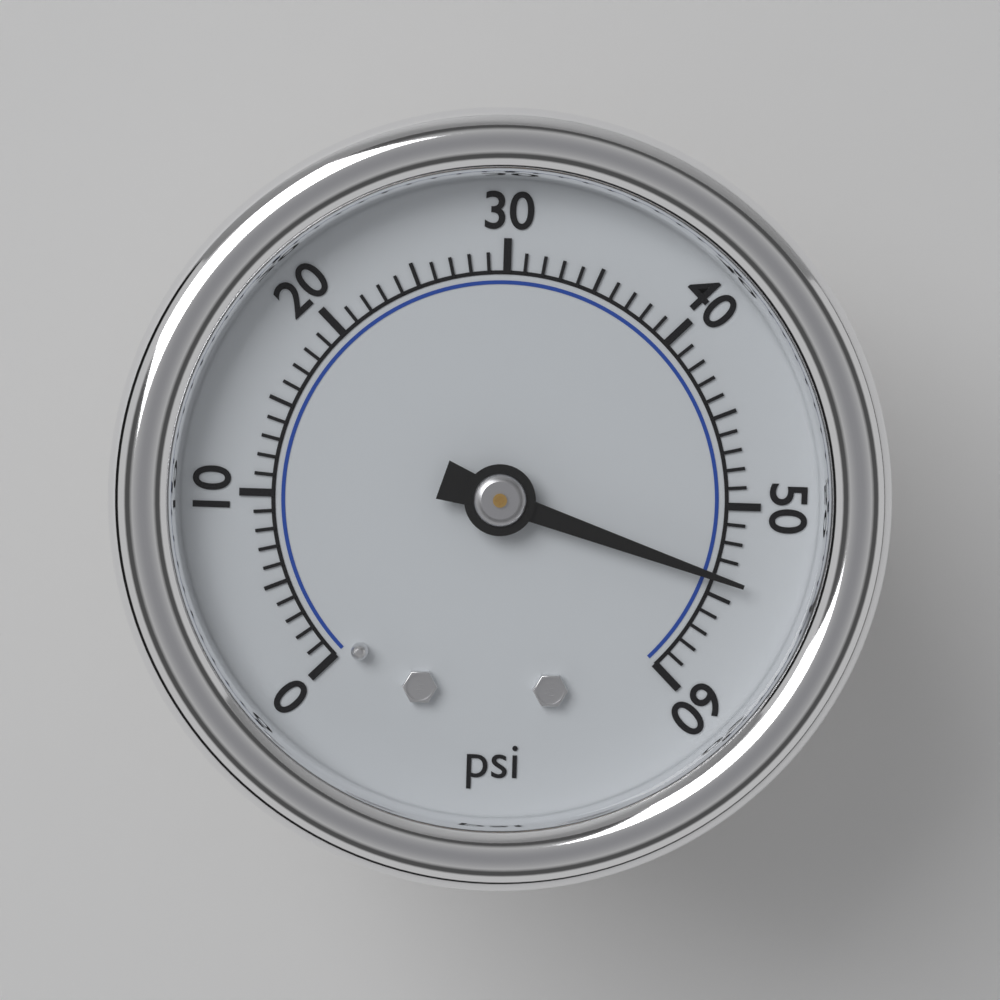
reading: 54 psi
